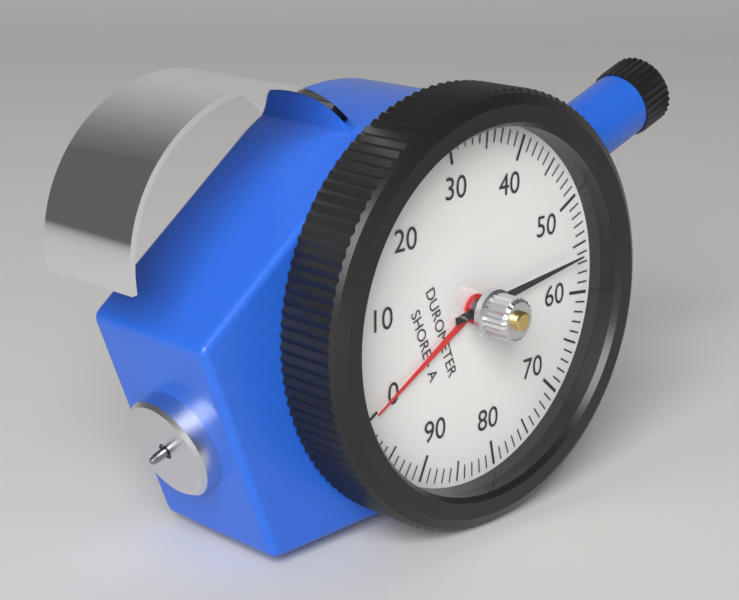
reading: 56 Shore A
